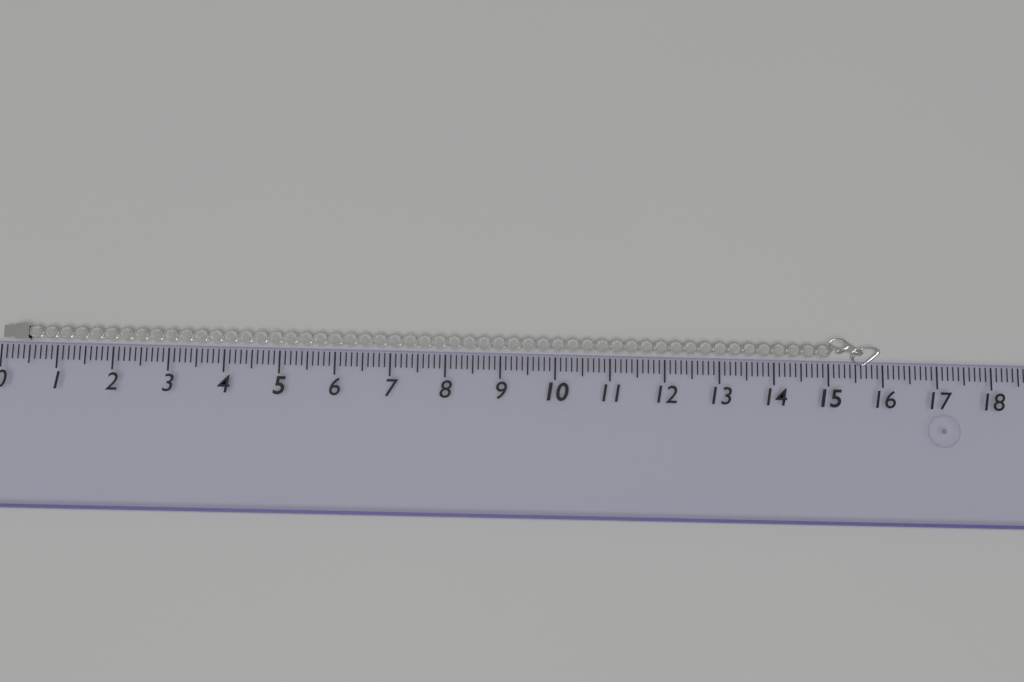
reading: 16.0 (no unit)
